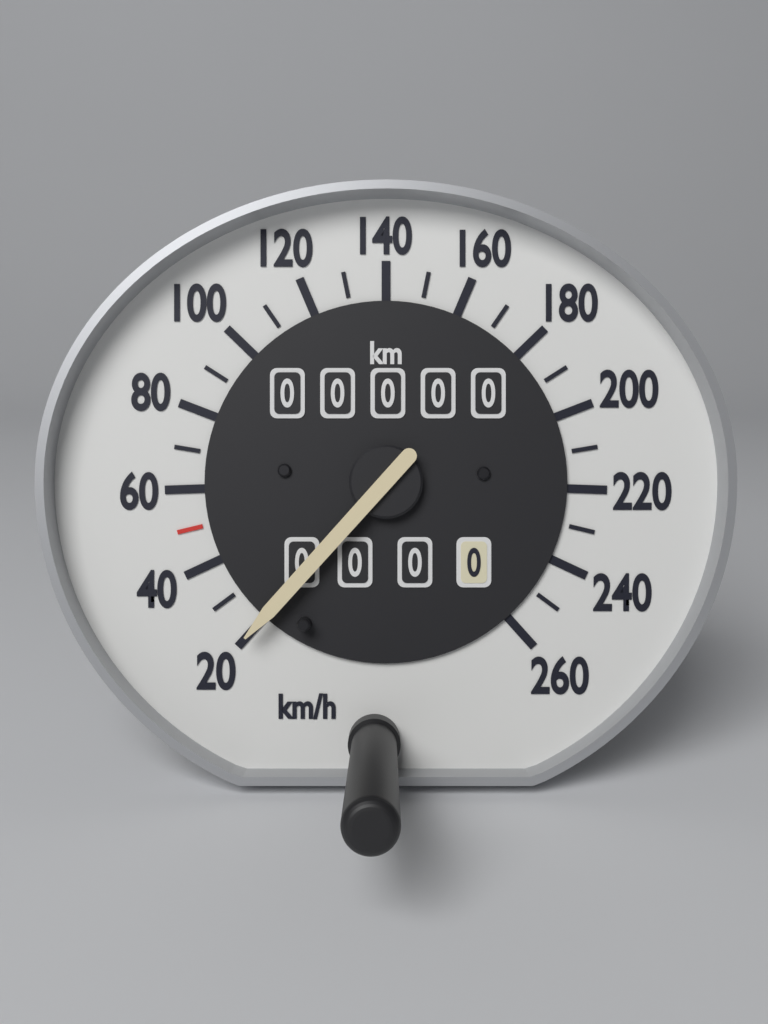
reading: 20 km/h
